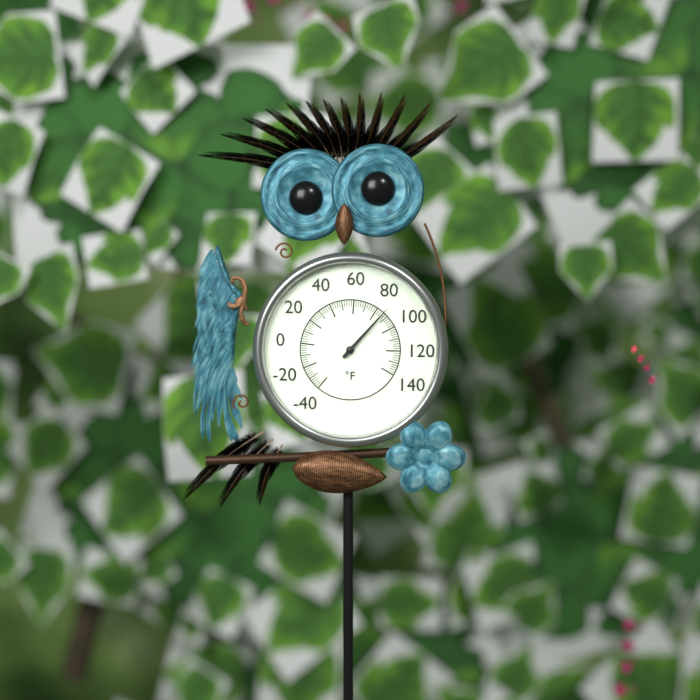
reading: 86 °F
